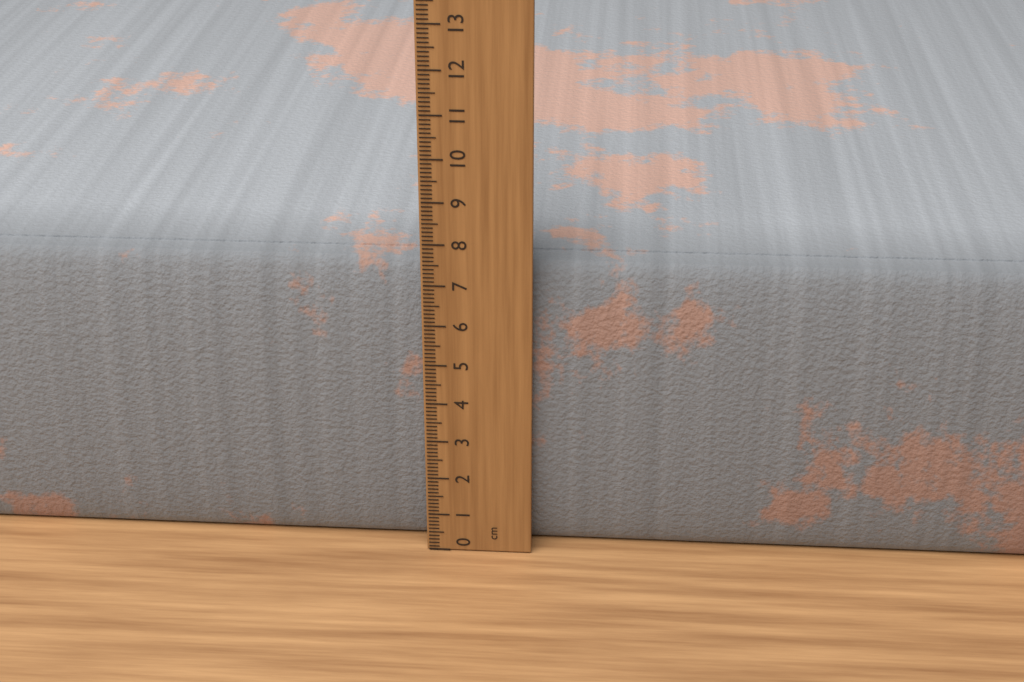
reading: 7.4 cm
